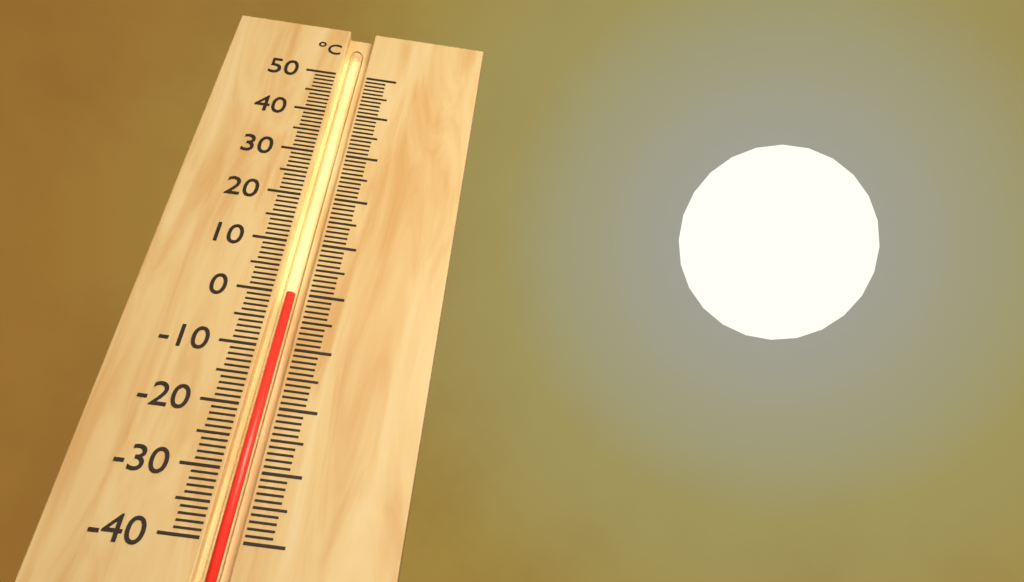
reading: 0 °C
